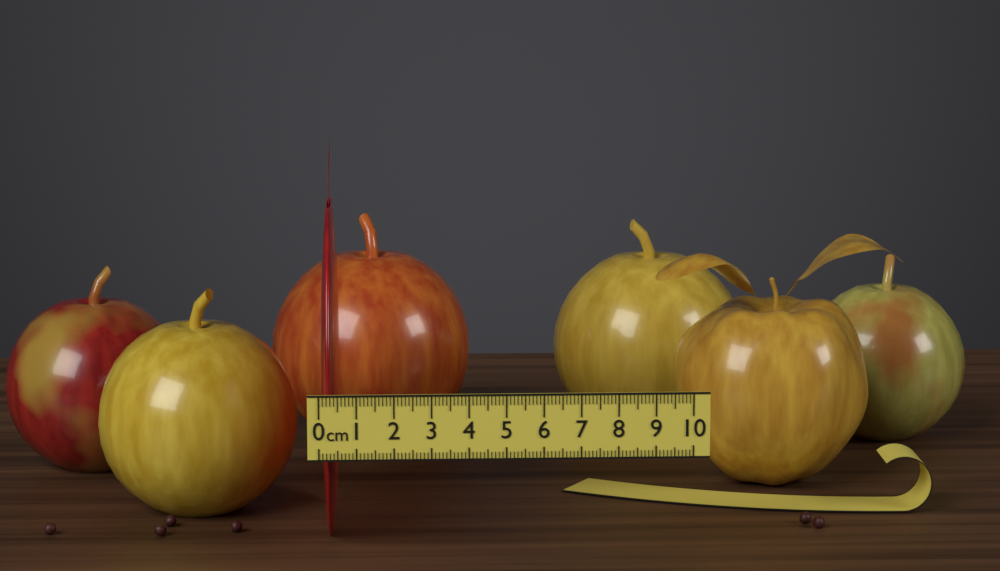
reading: 0.5 cm
